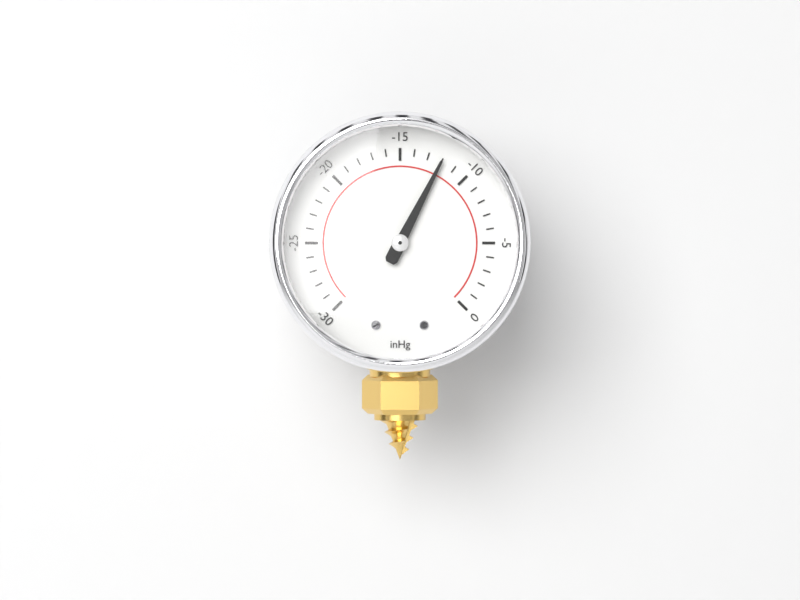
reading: -12 inHg
